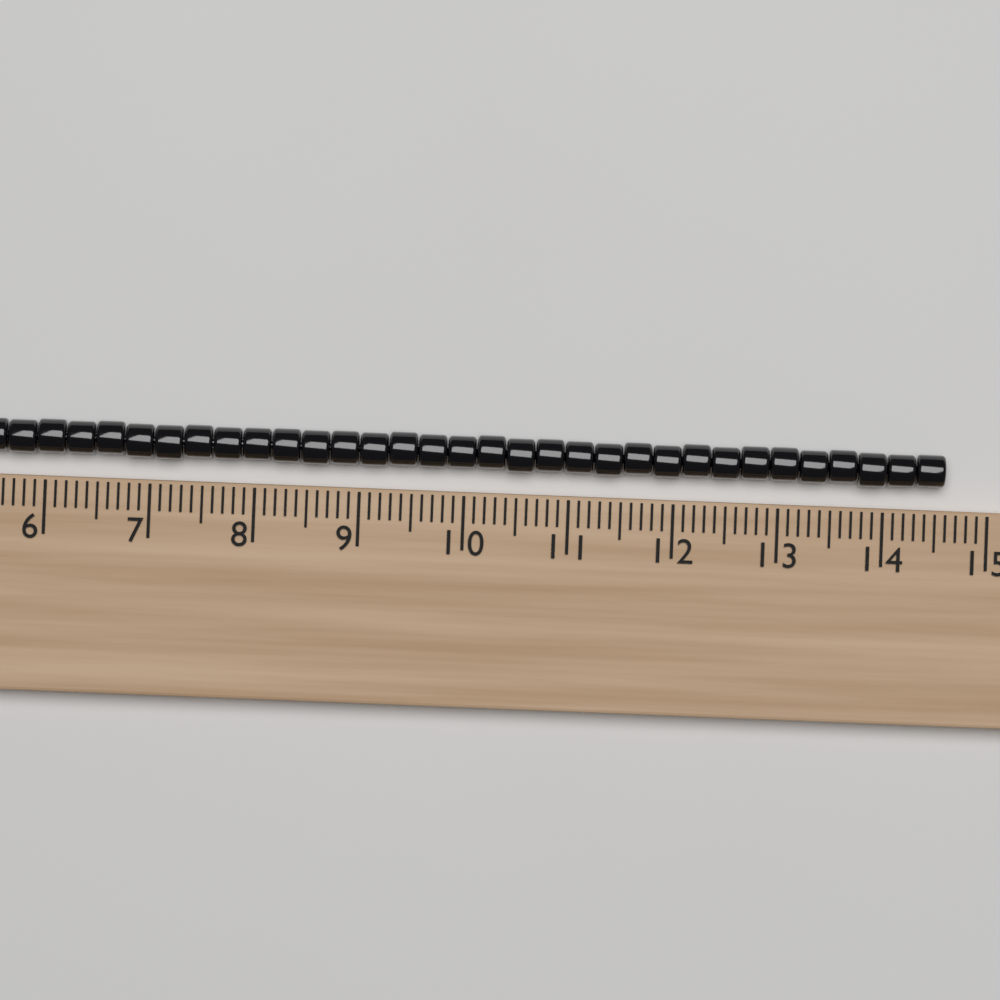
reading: 14.6 (no unit)
